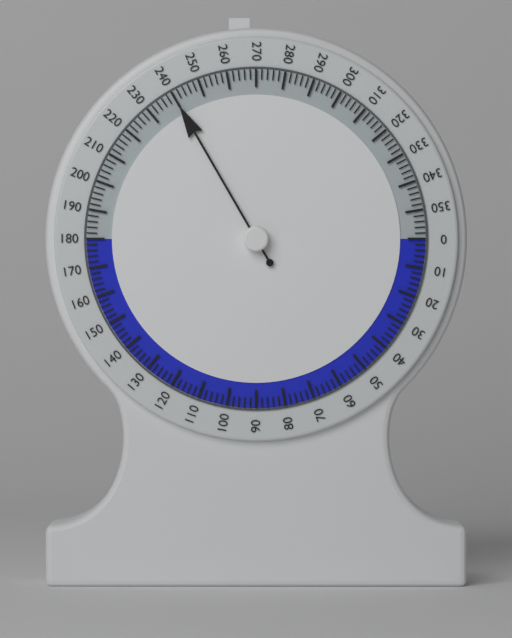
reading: 240 (no unit)
